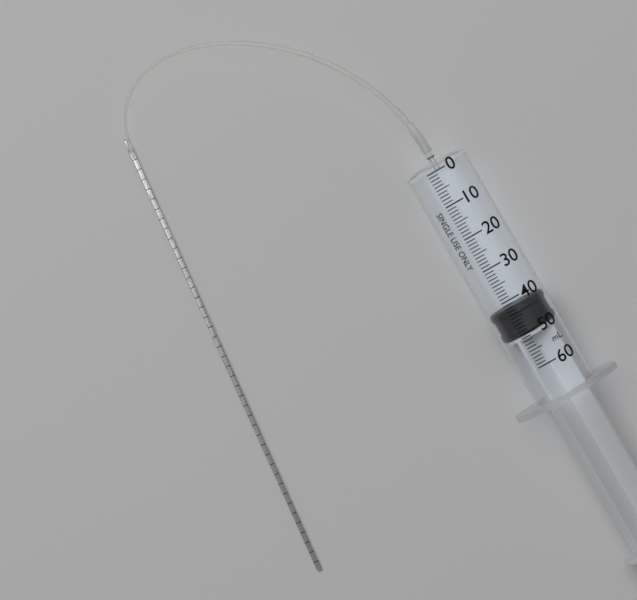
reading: 42 ml
